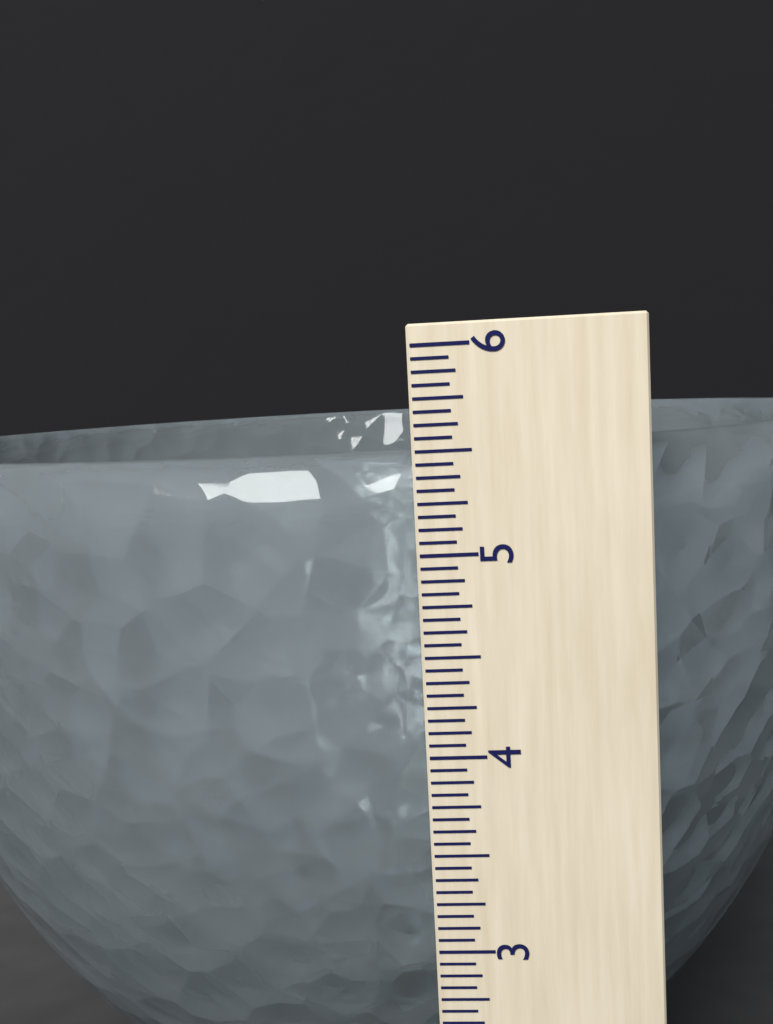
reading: 5.5000 (no unit)
